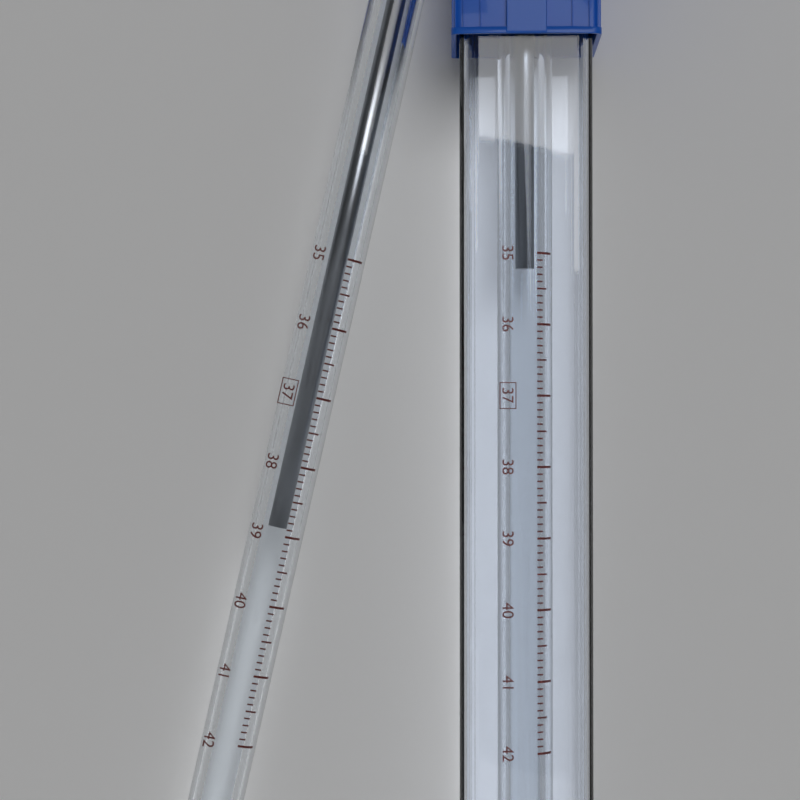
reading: 38.9 °C
